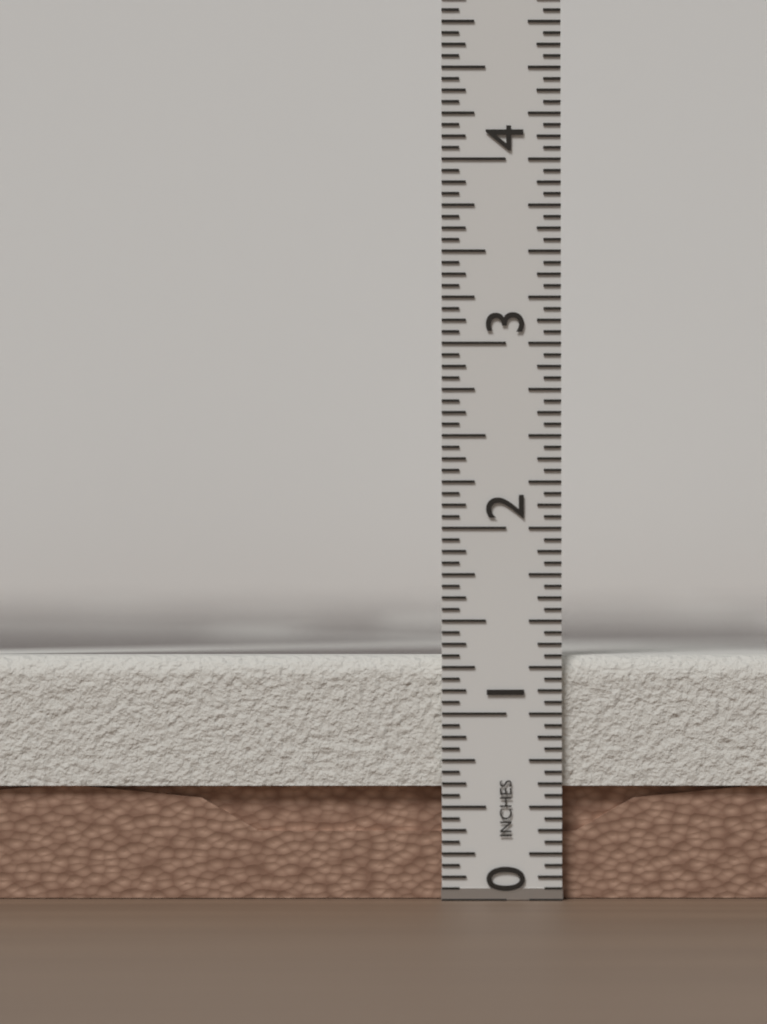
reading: 1.3125 in
